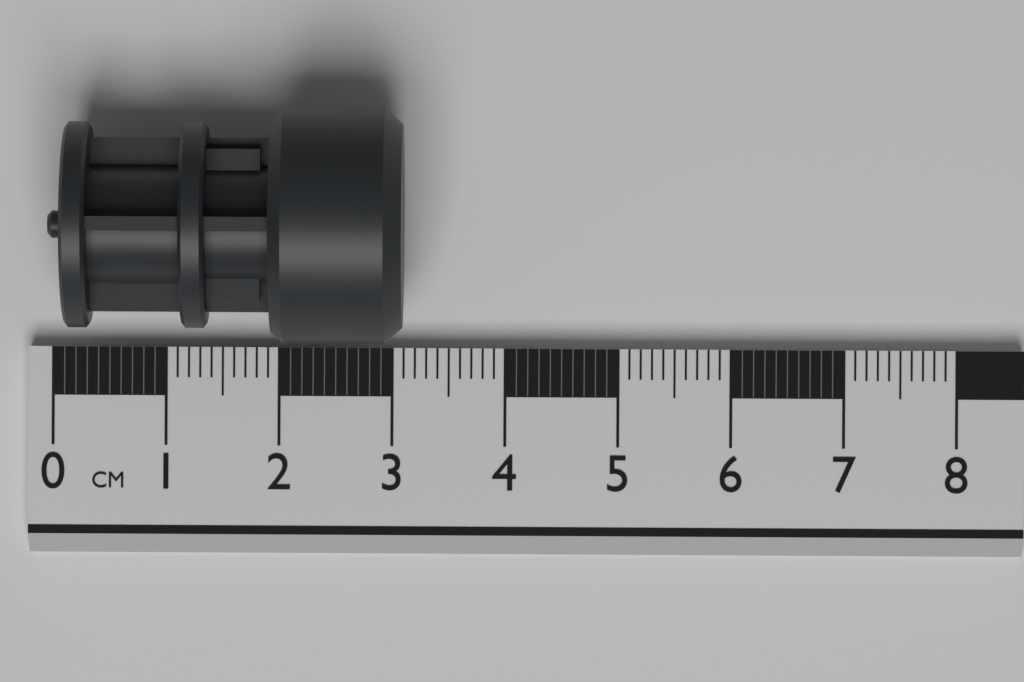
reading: 3.1 cm
